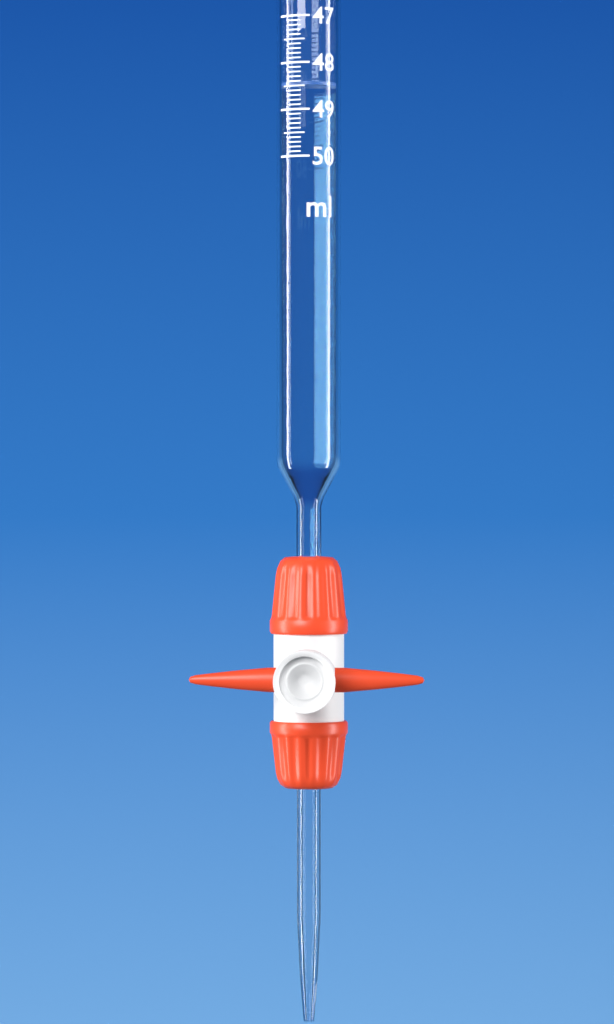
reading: 48.4 ml
